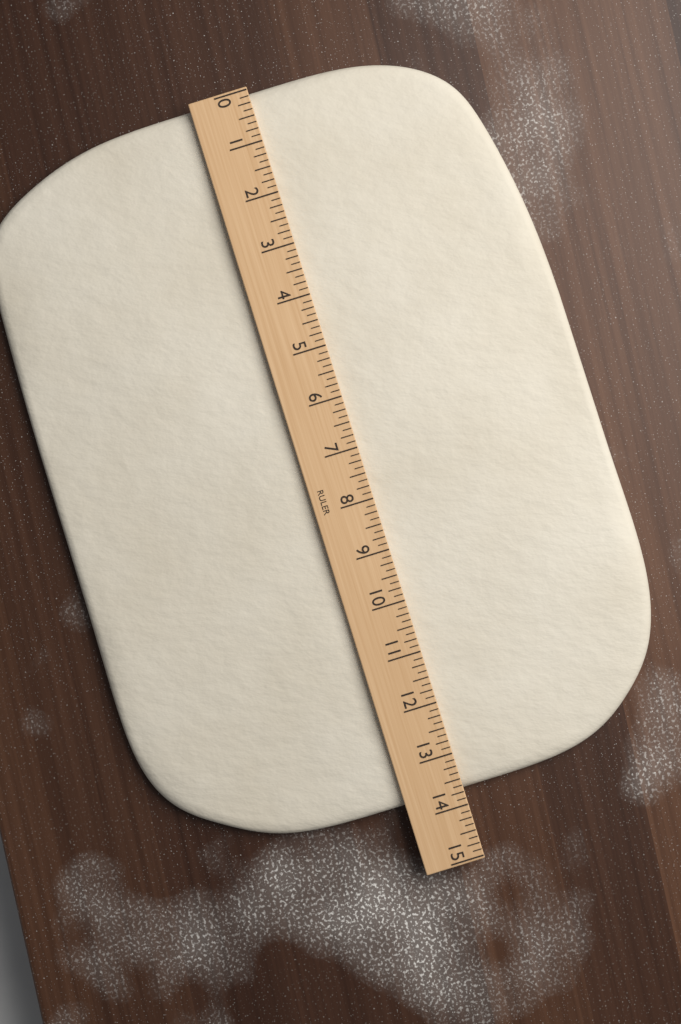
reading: 13.750 (no unit)
